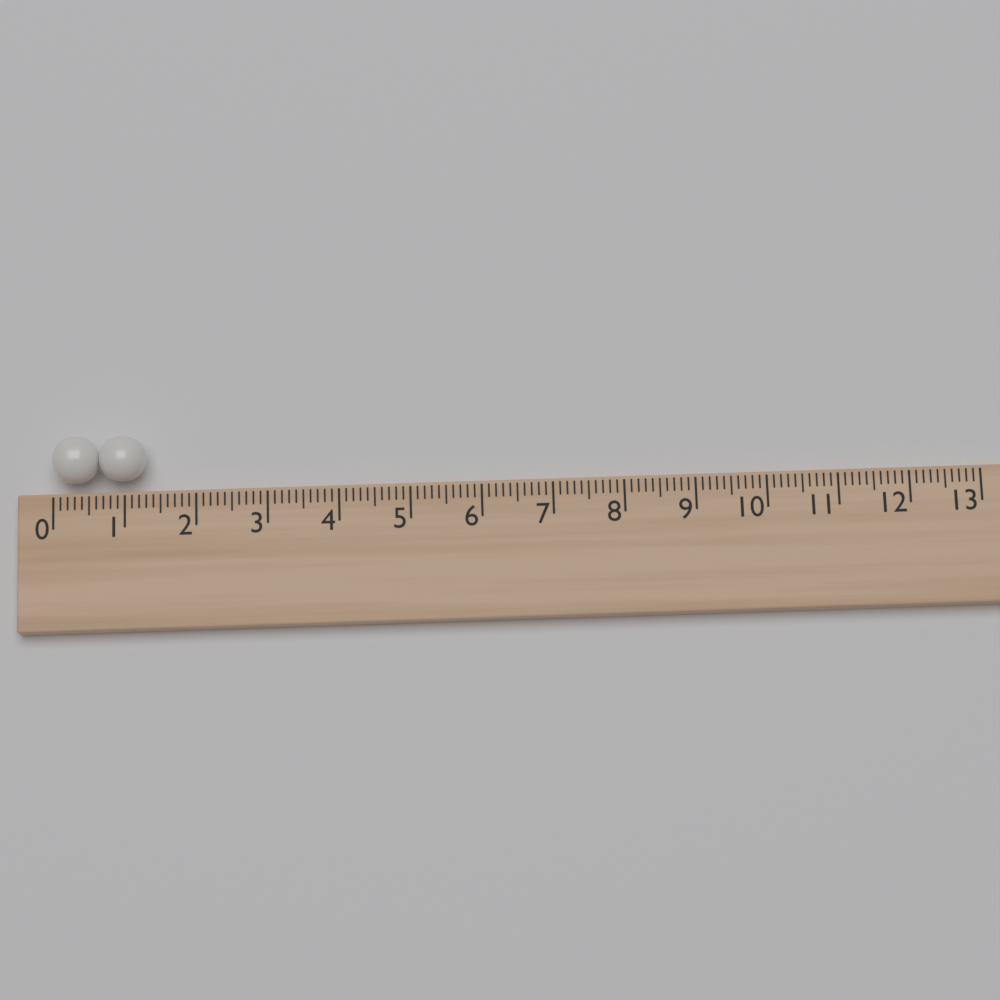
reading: 1.3 (no unit)
